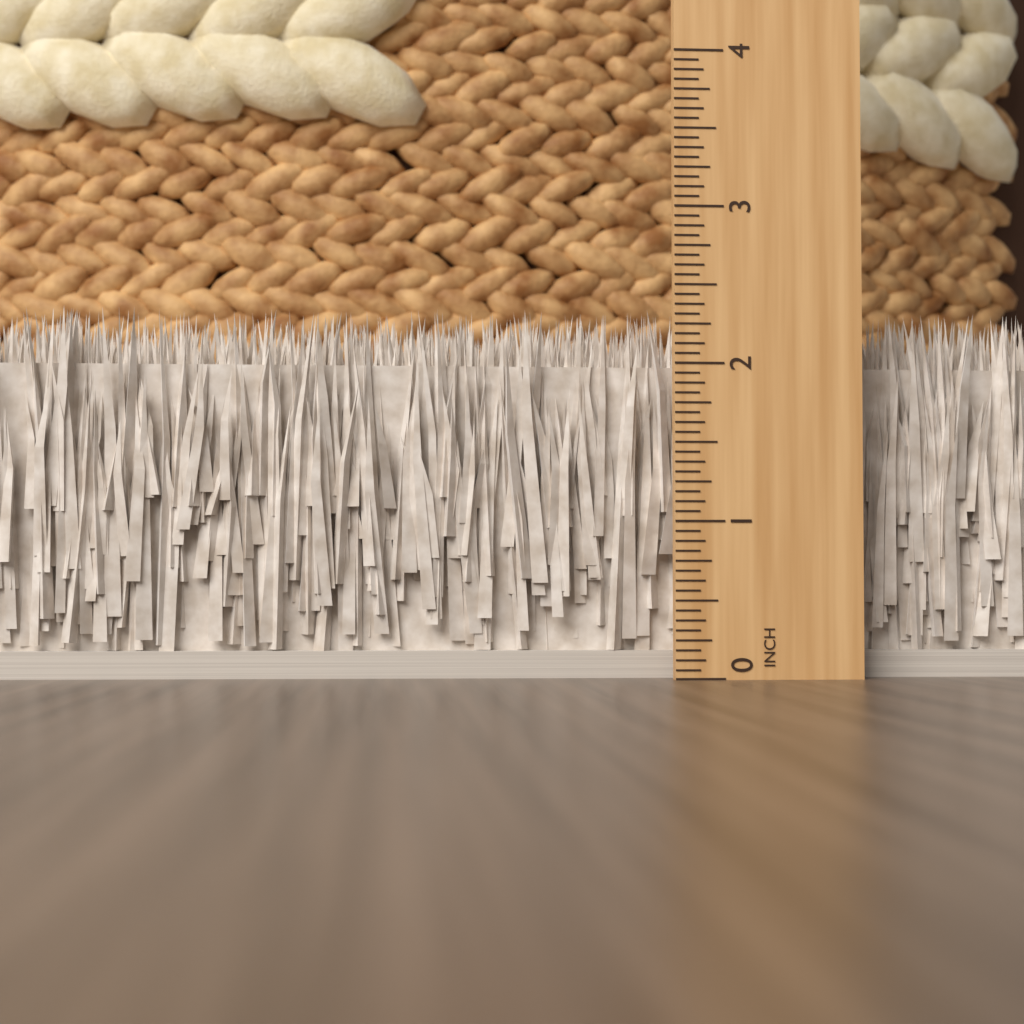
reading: 2.3750 in
